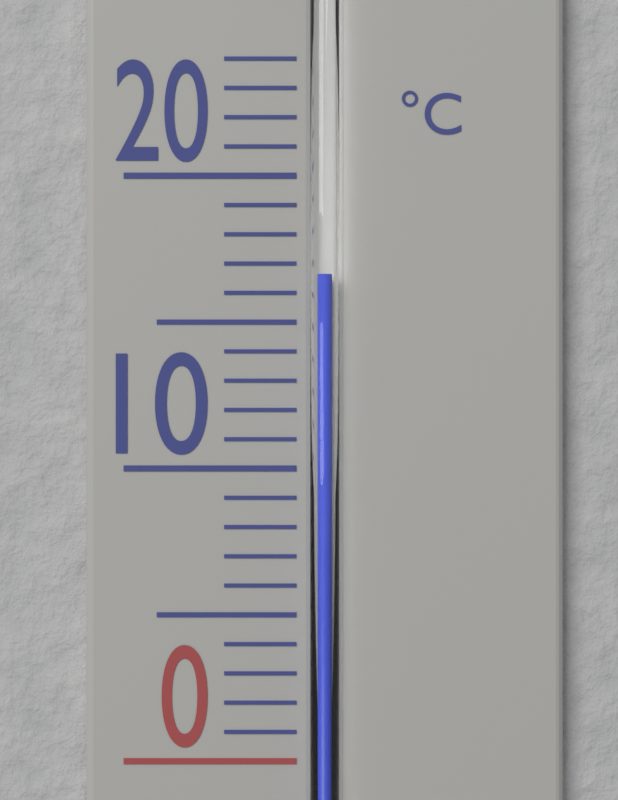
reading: 16.6 °C
